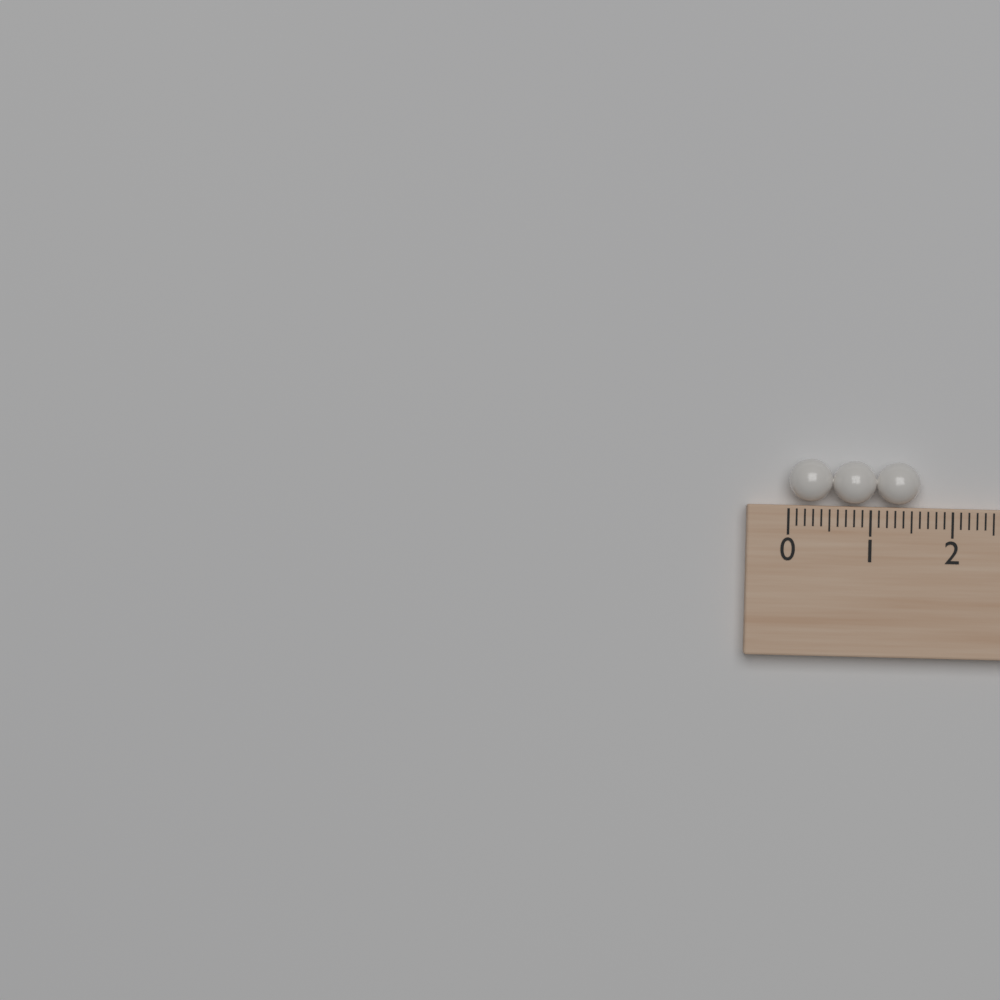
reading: 1.6 (no unit)
